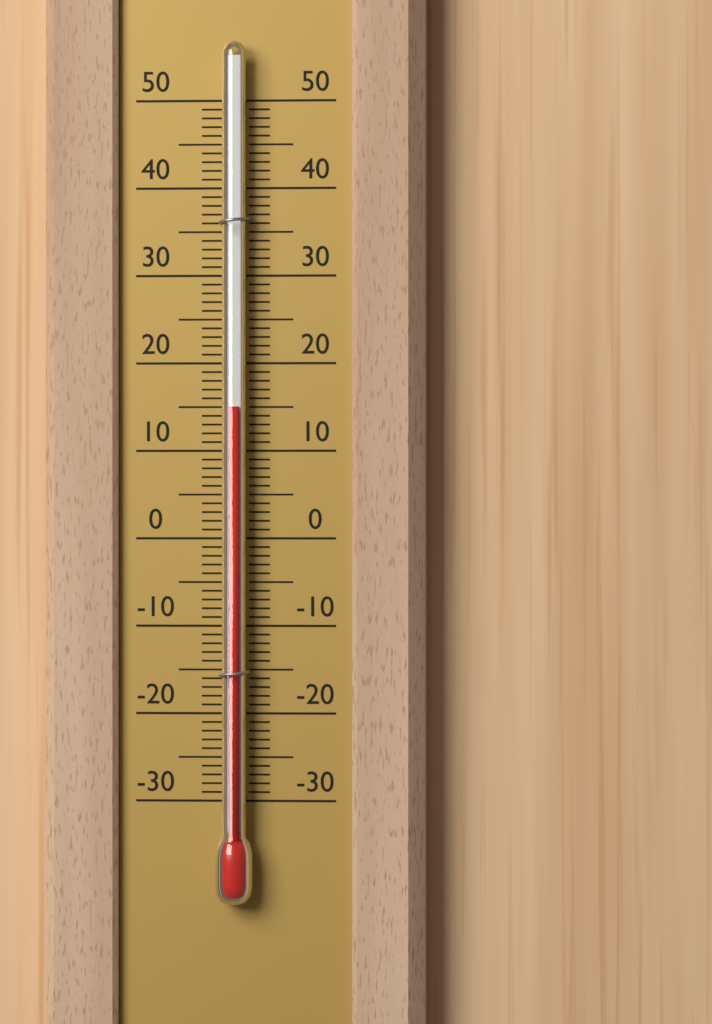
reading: 15 (no unit)
